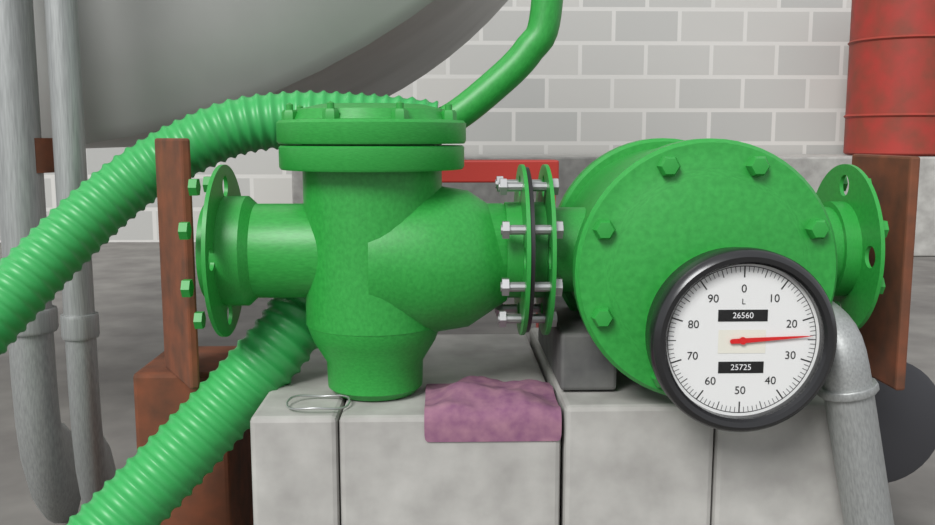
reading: 24 L
